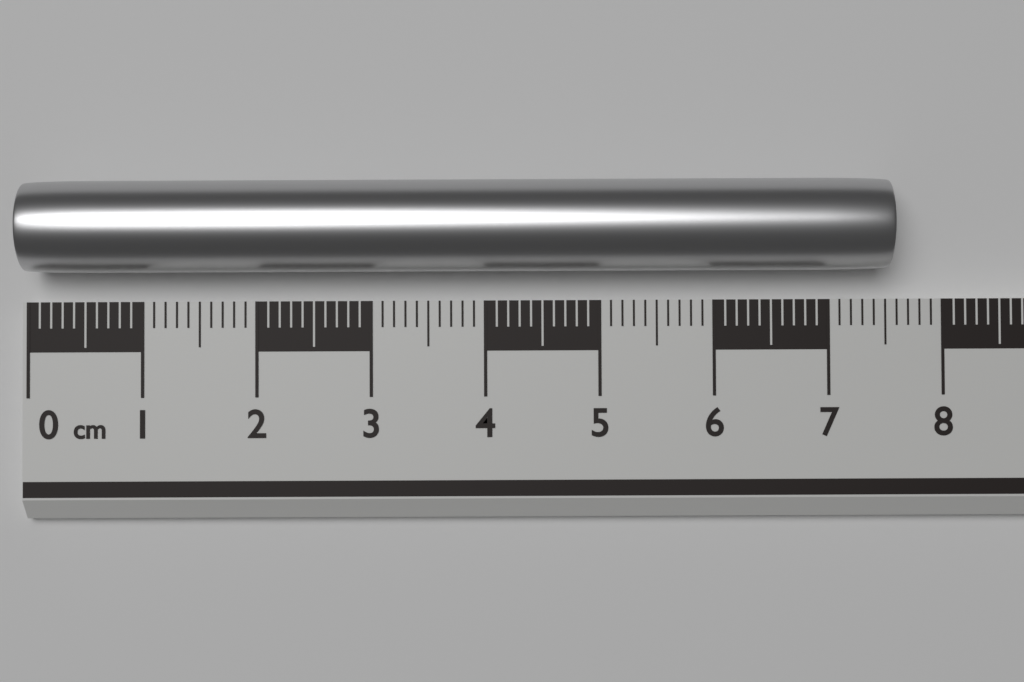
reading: 7.5 cm
